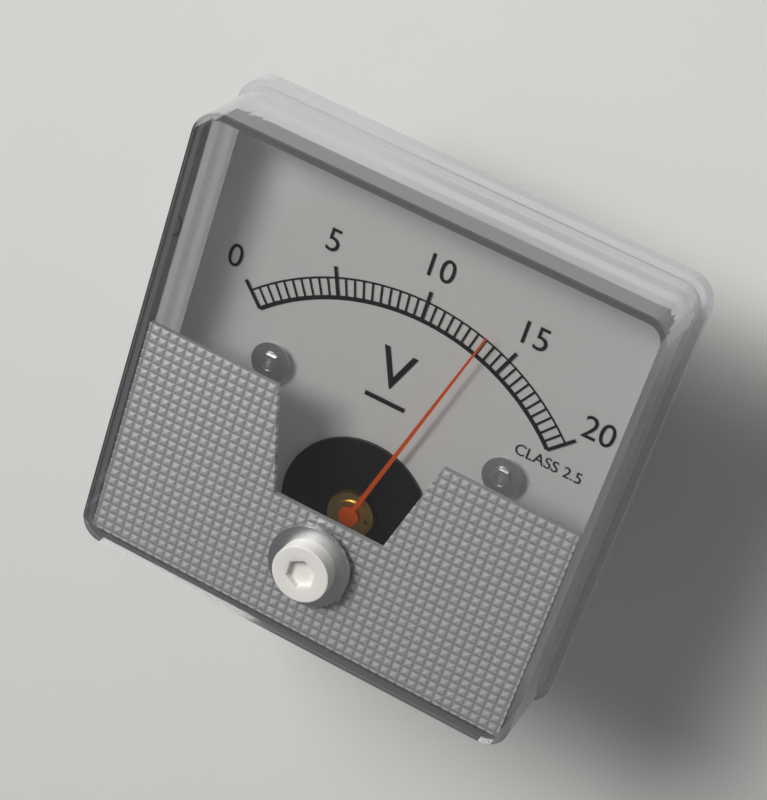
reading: 13.5 V
